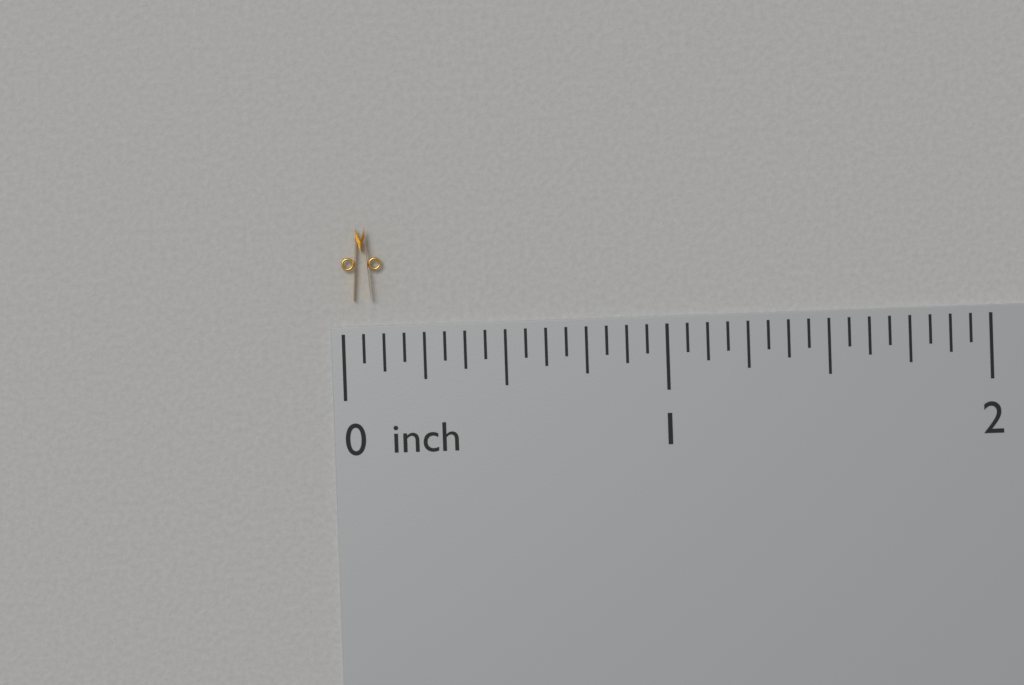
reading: 0.1250 inch
